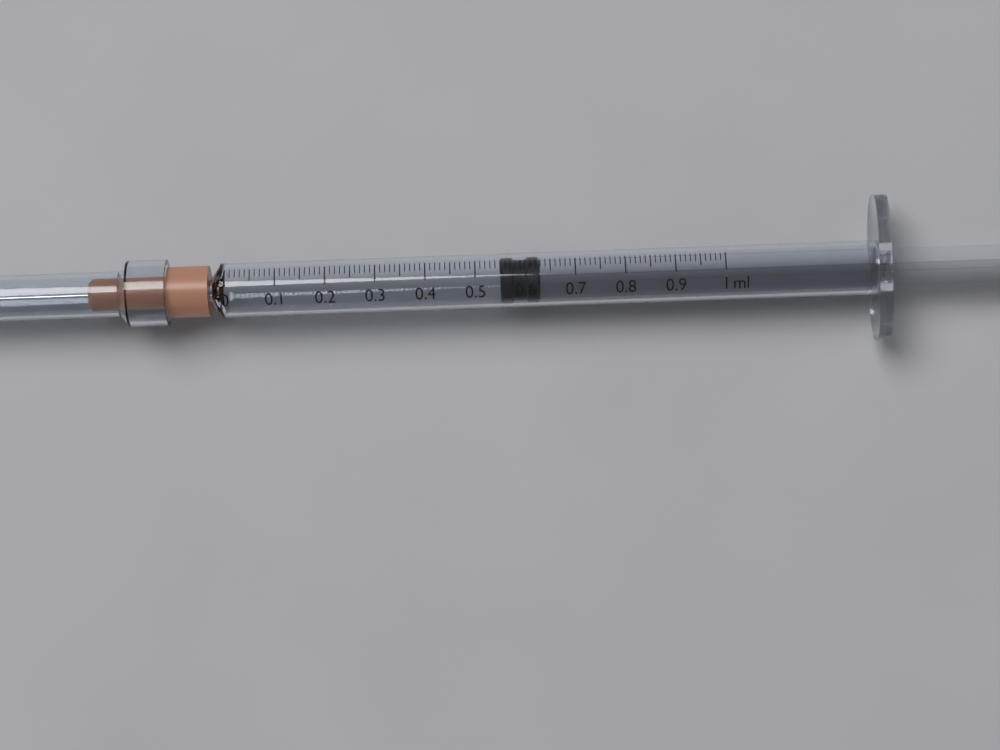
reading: 0.55 ml
